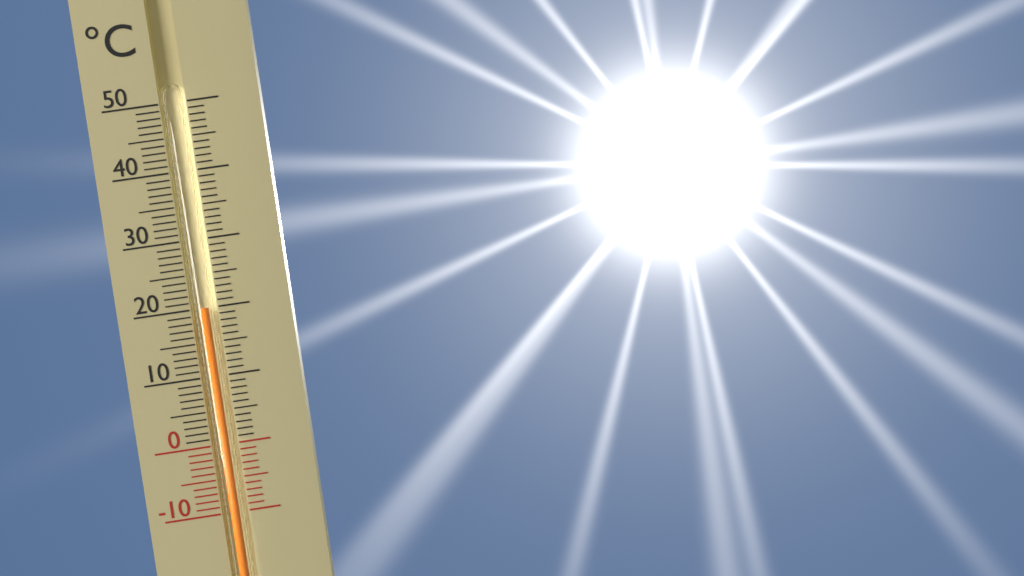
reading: 20 °C
